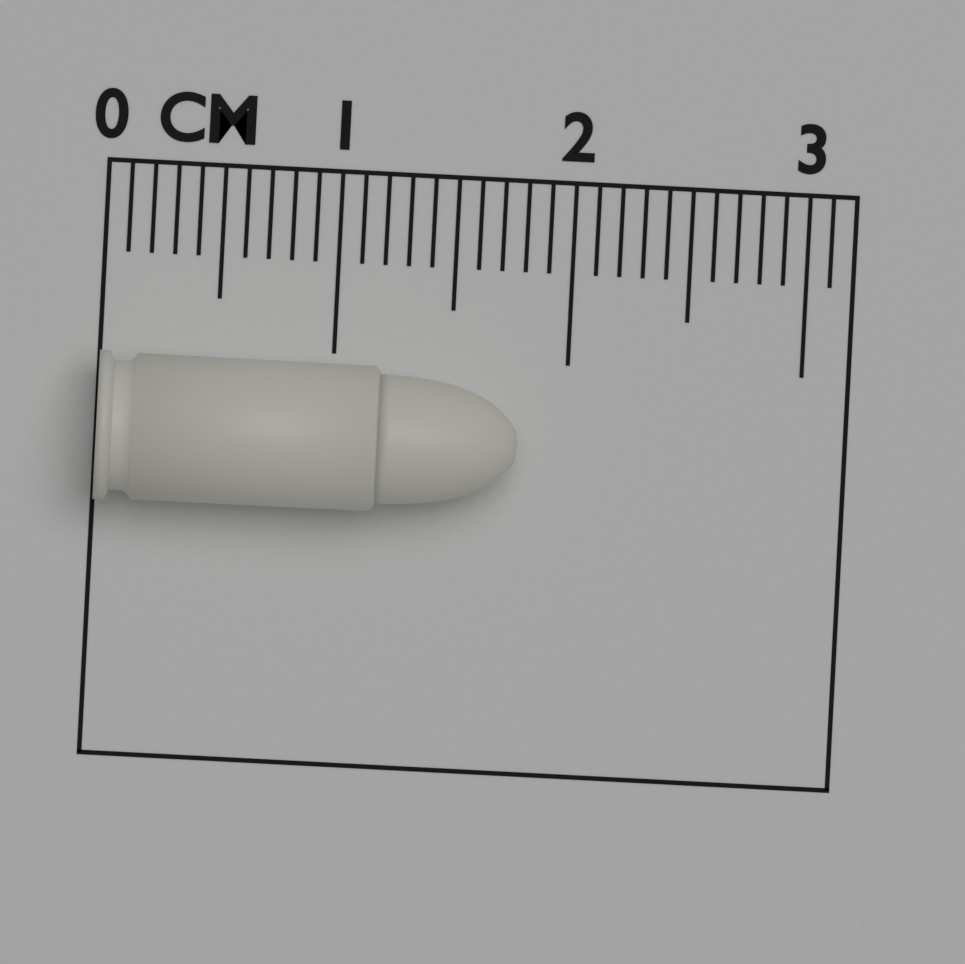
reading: 1.8 cm
